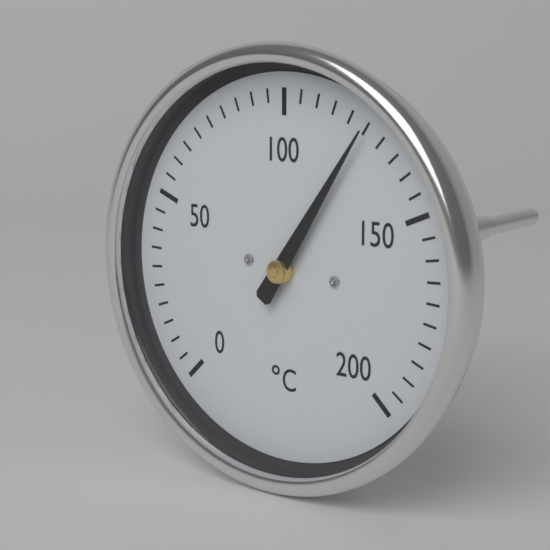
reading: 125 °C
